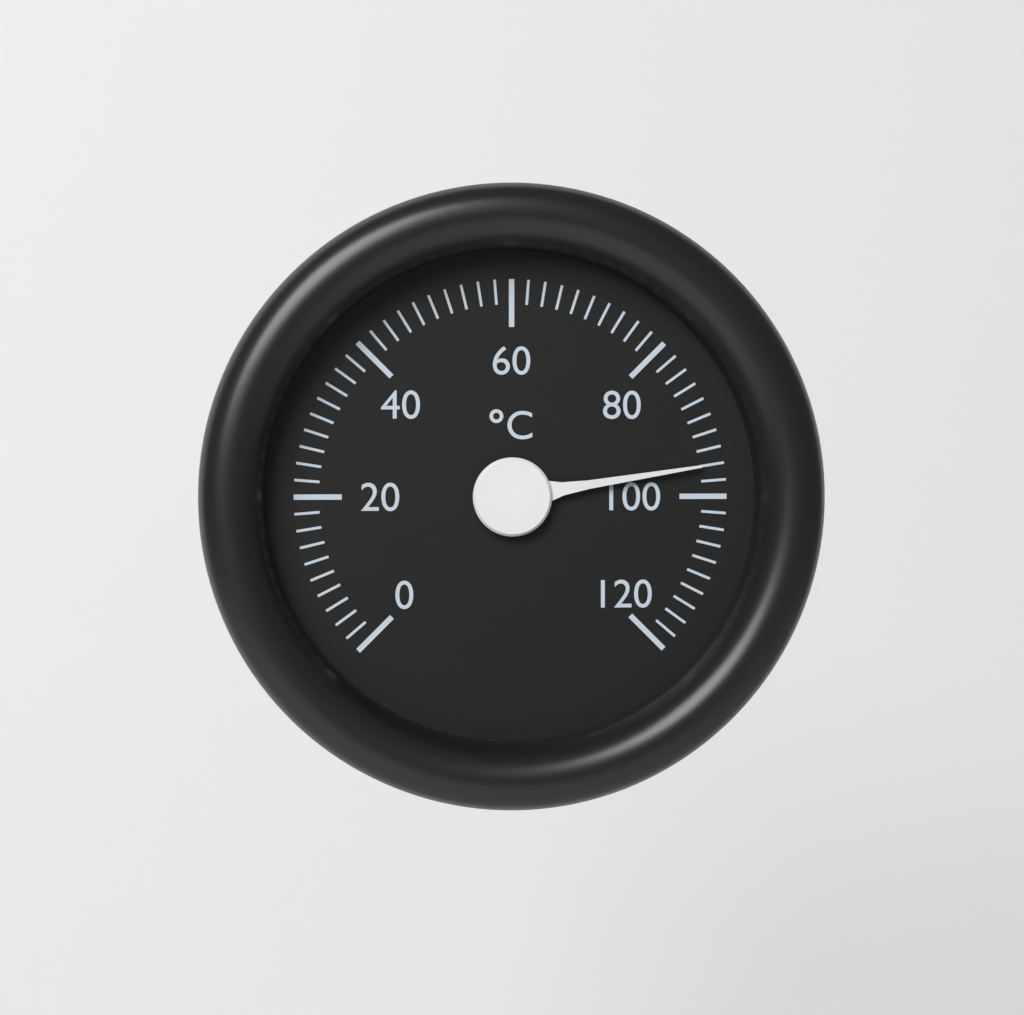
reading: 96 °C
